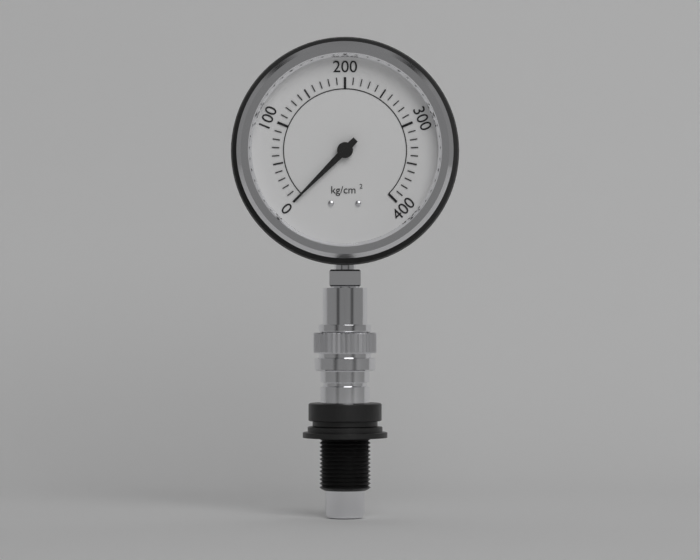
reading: 0 kg/cm²
